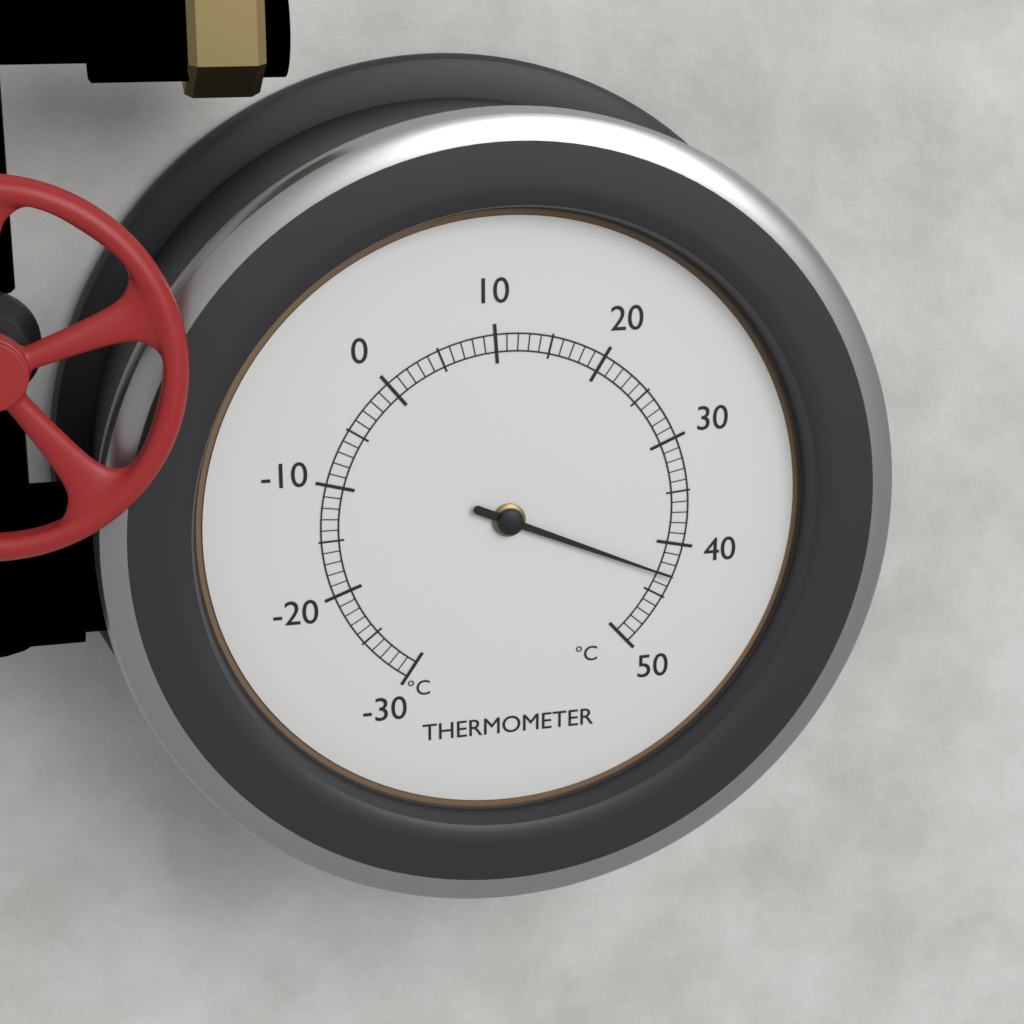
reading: 43 °C
